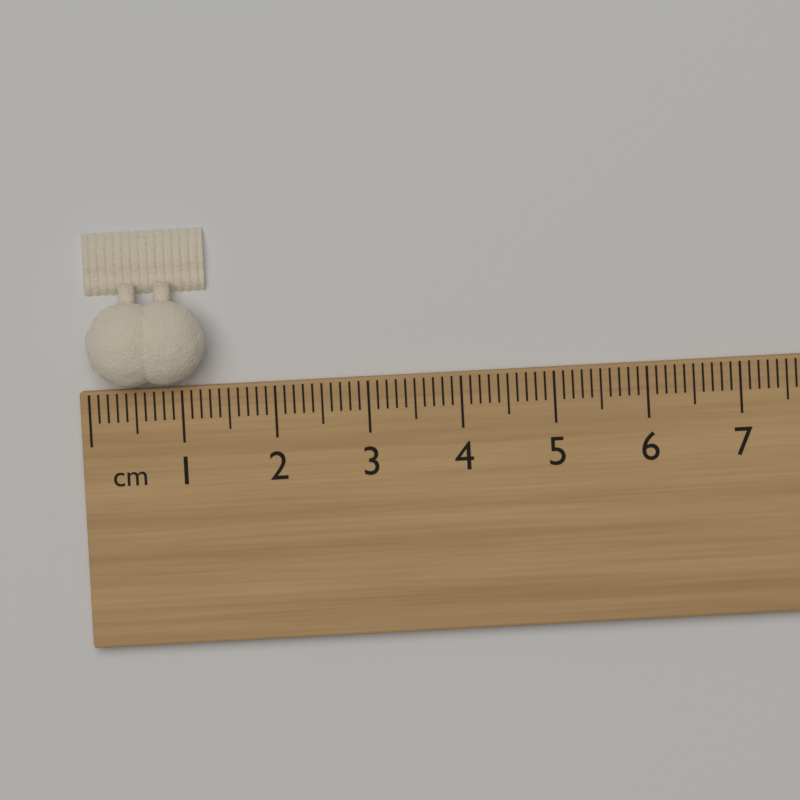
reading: 1.3 cm
